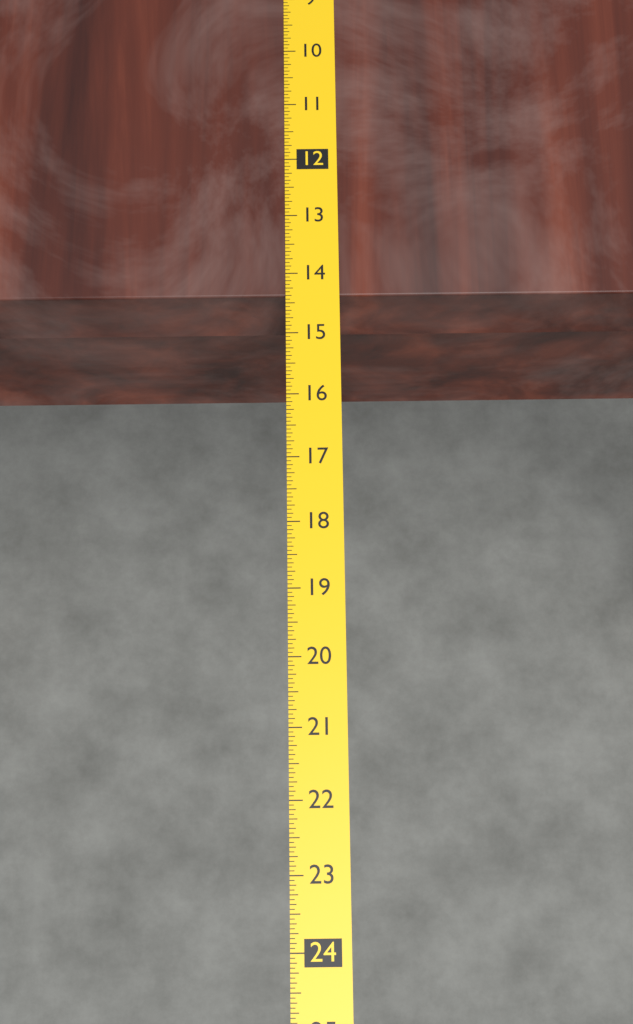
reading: 14.3750 (no unit)
